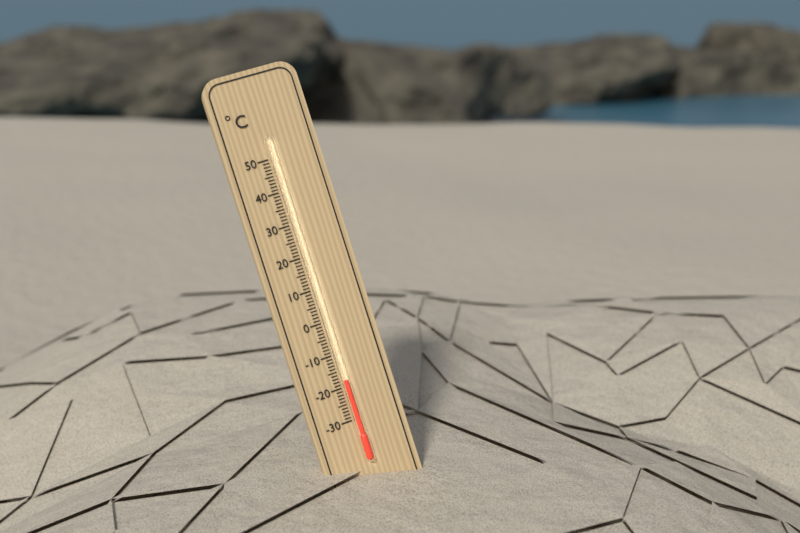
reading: -18 °C
